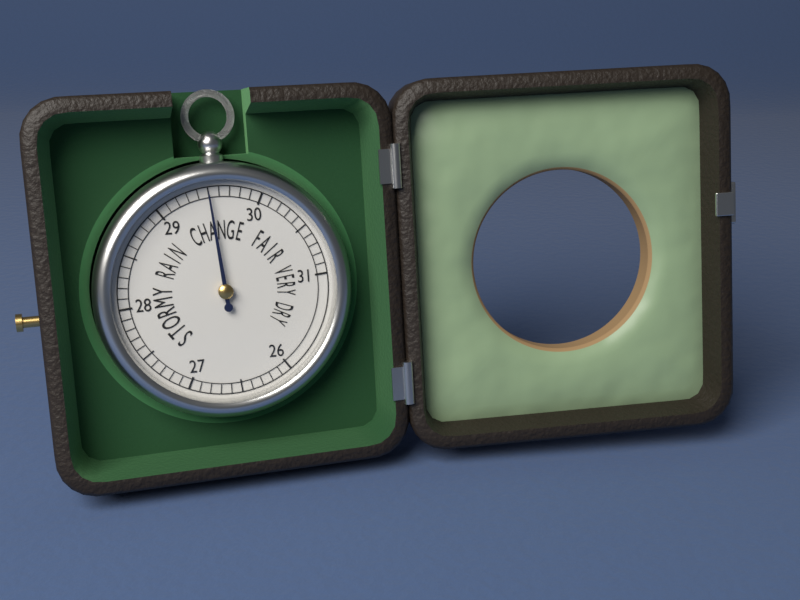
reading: 29.5 (no unit)
